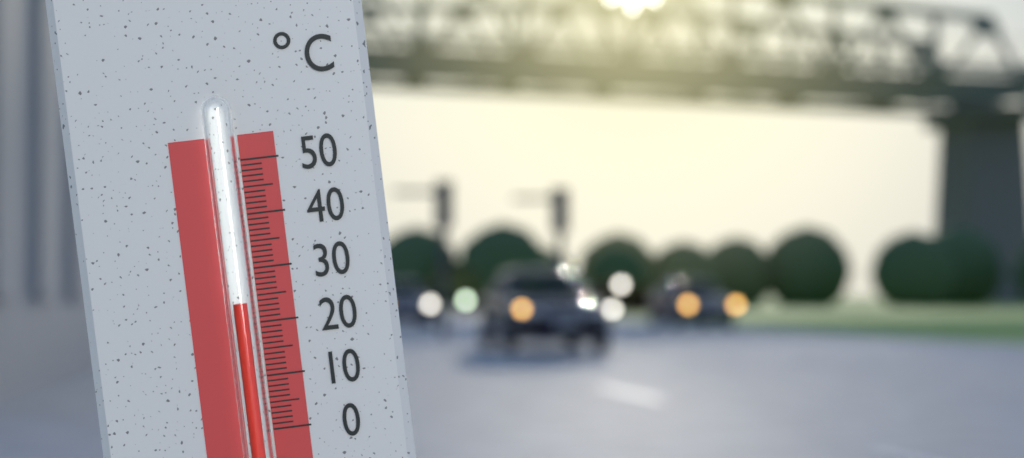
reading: 24 °C
